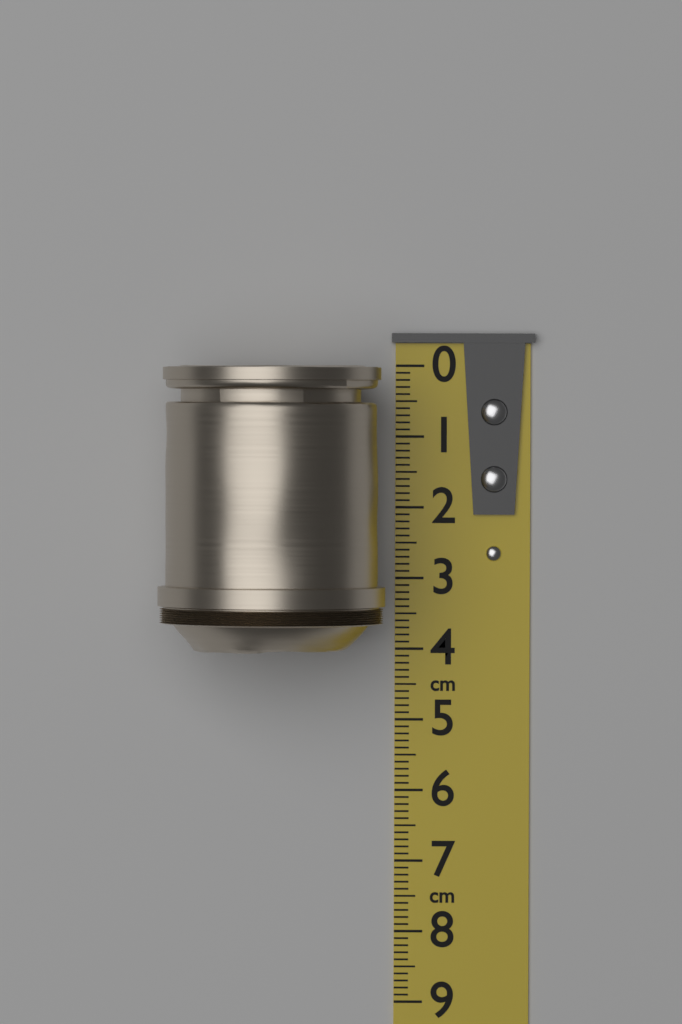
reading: 4.0 cm
